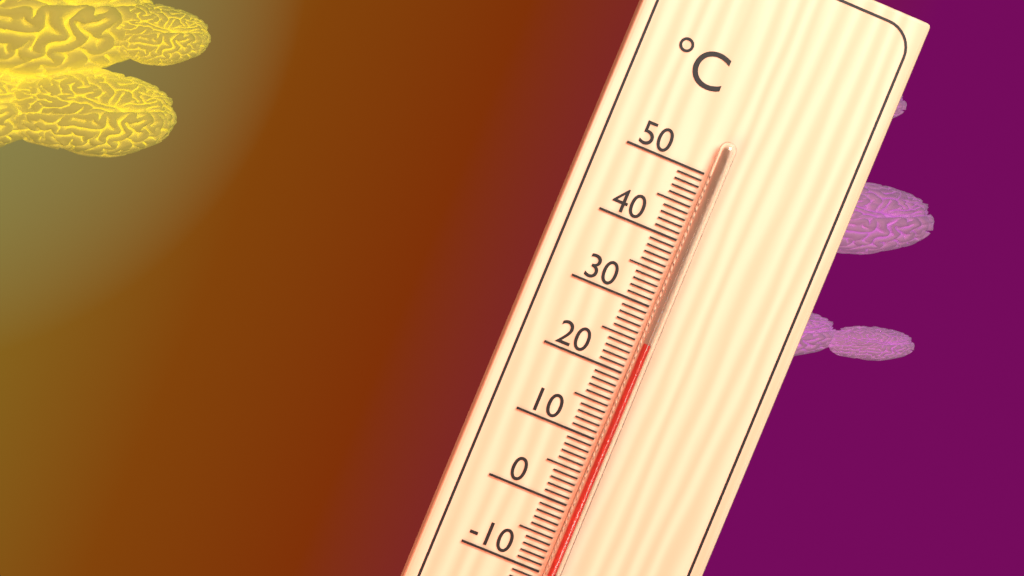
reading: 25 °C
